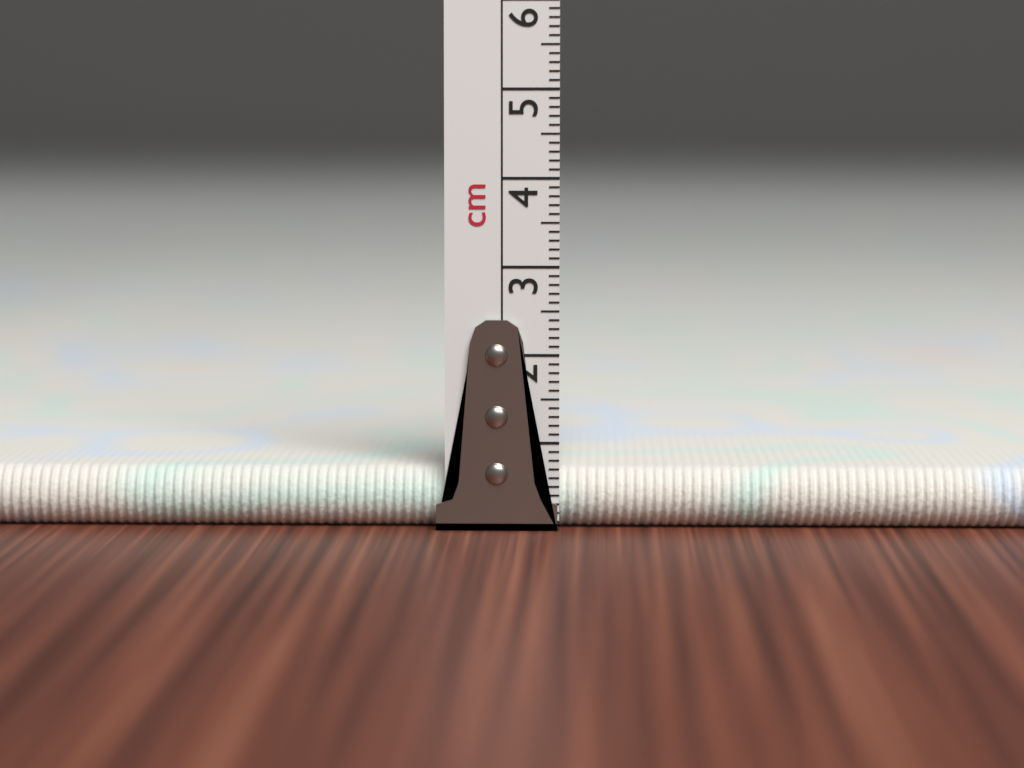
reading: 0.7 cm
